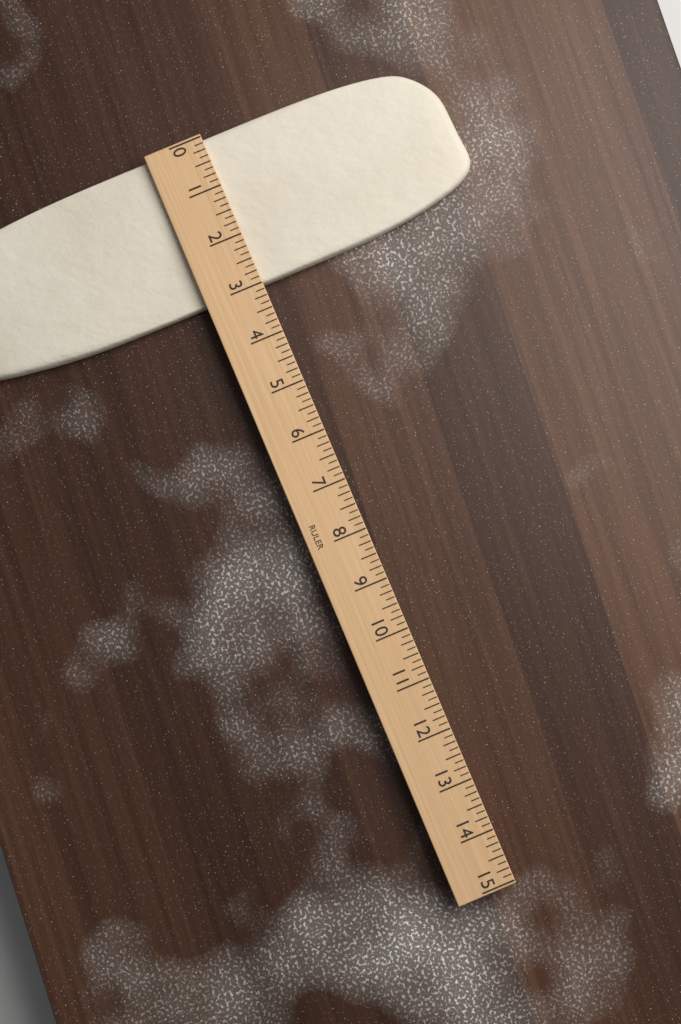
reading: 3.000 (no unit)
